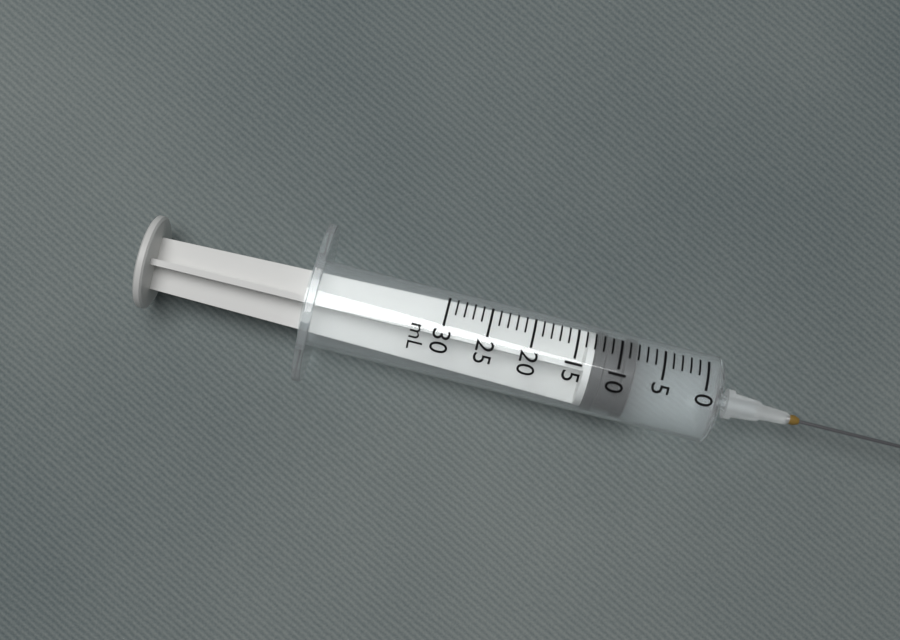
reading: 8 mL
